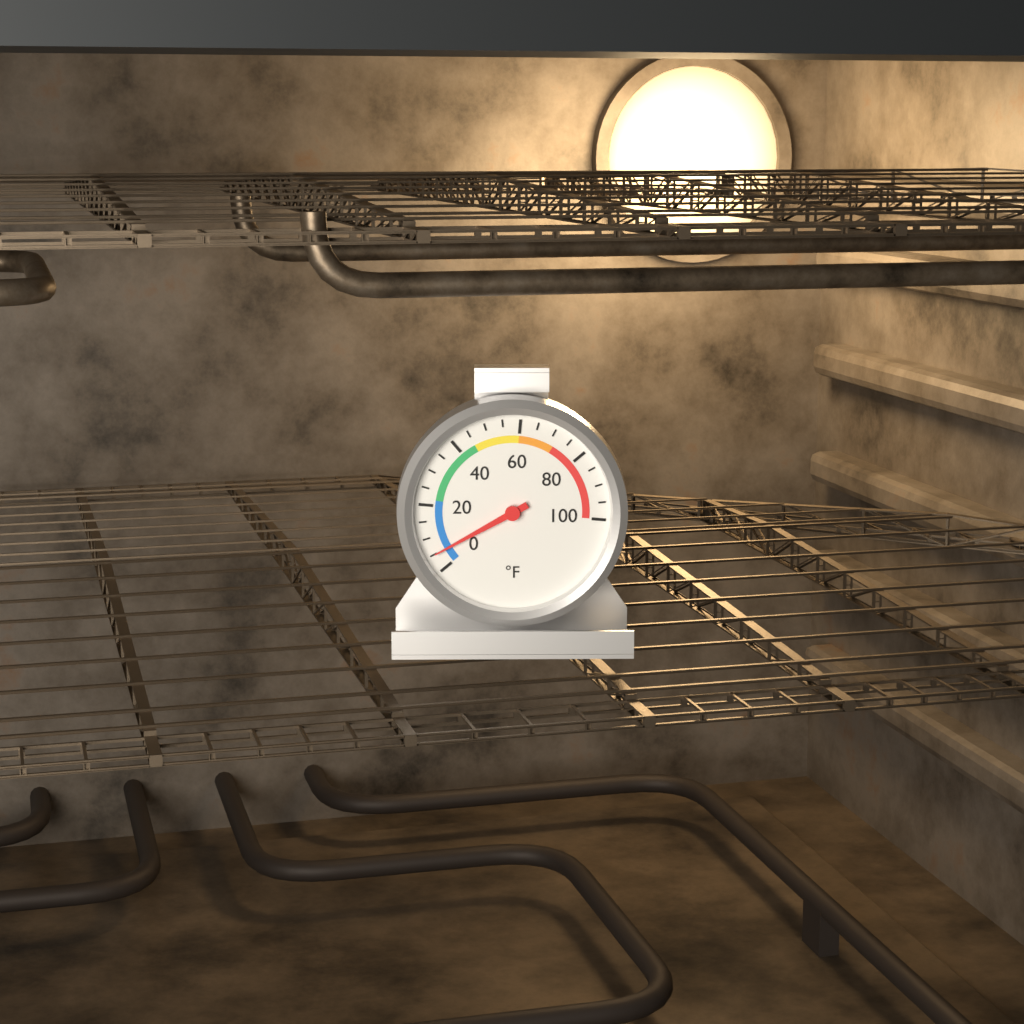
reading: 5 °F
